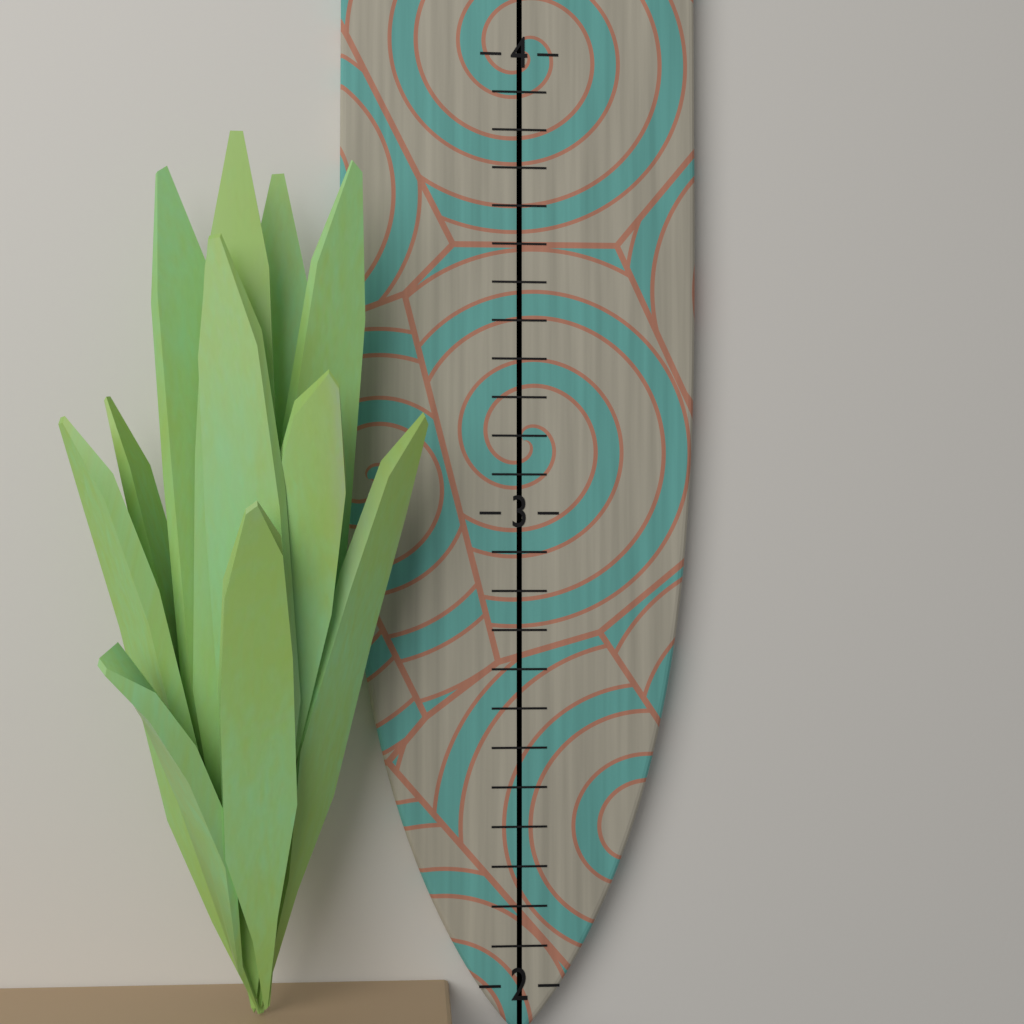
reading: 3.750000 (no unit)
